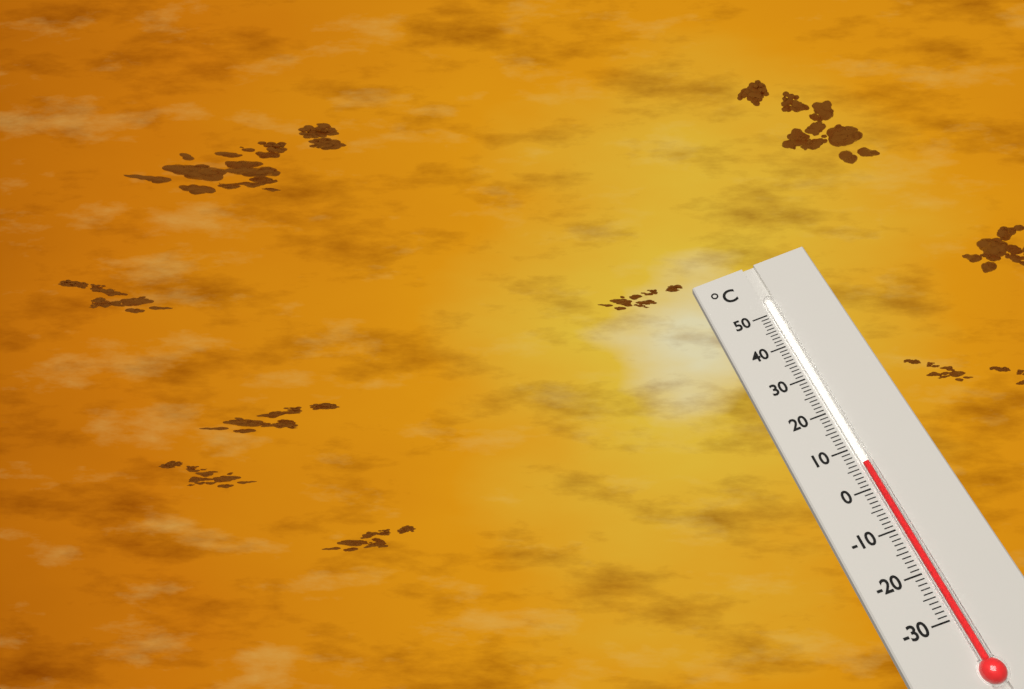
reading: 6 °C
